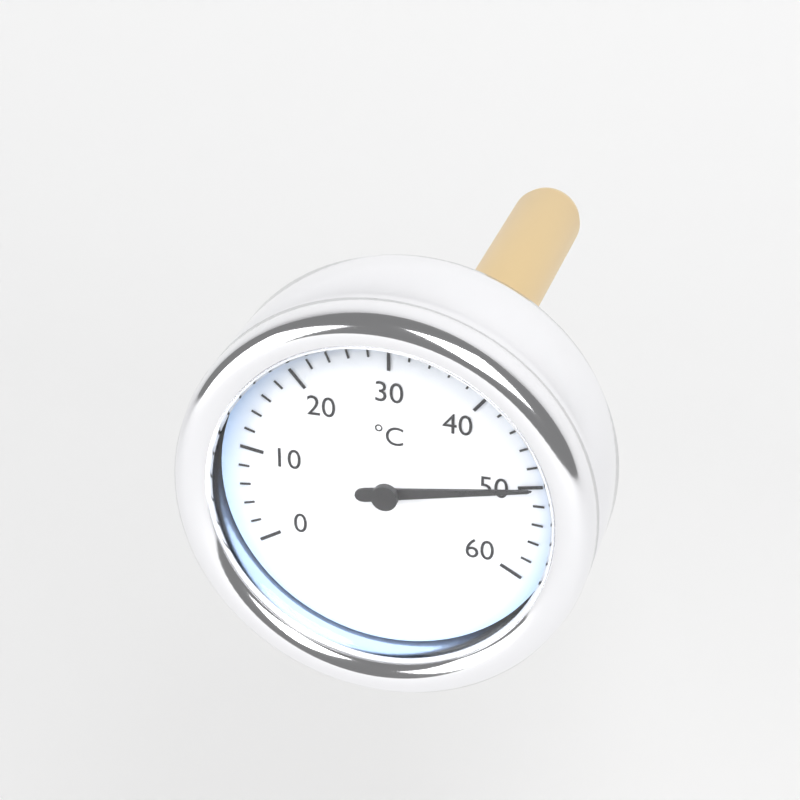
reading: 50 °C
